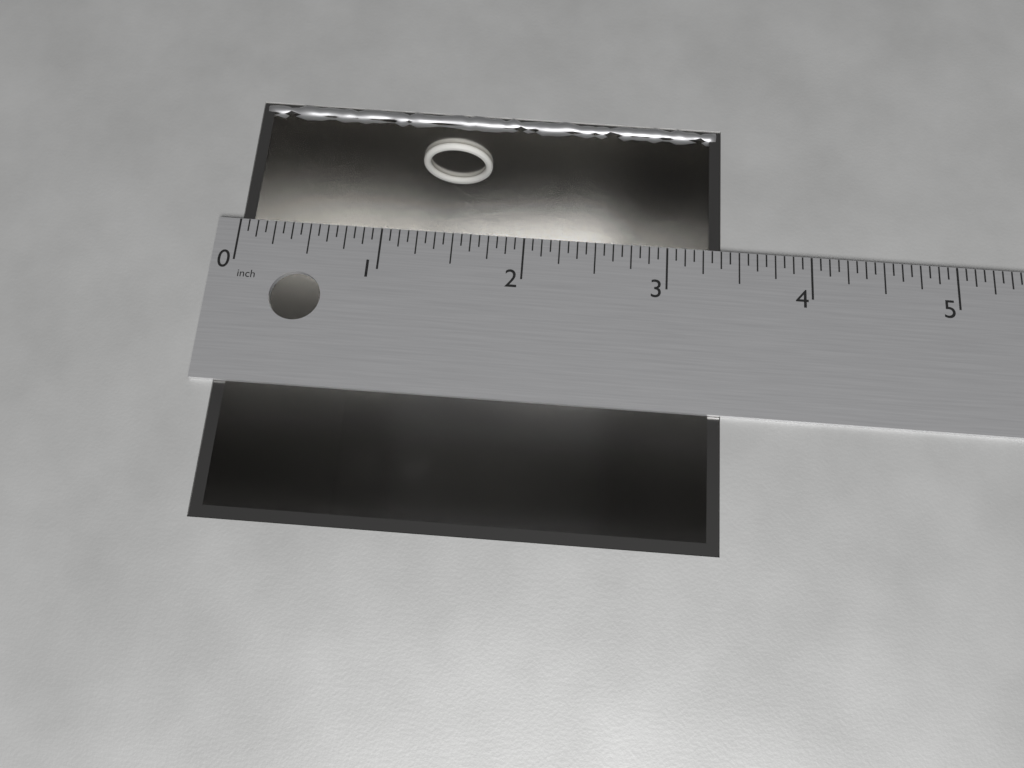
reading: 3.3750 in
